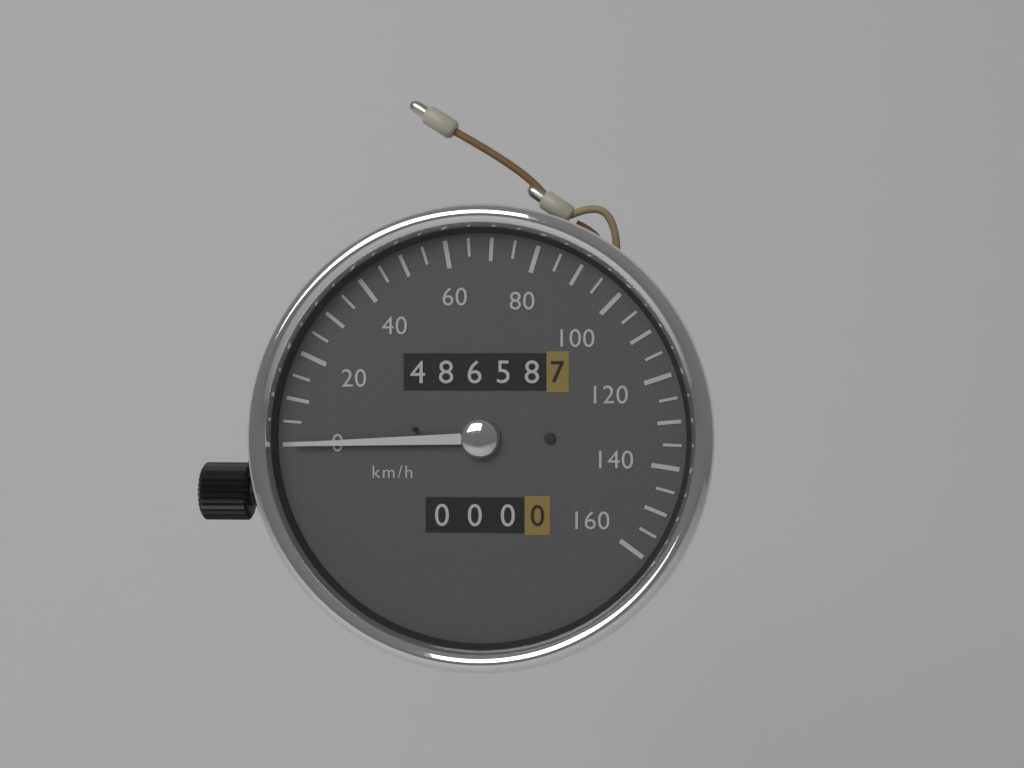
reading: 0 km/h
